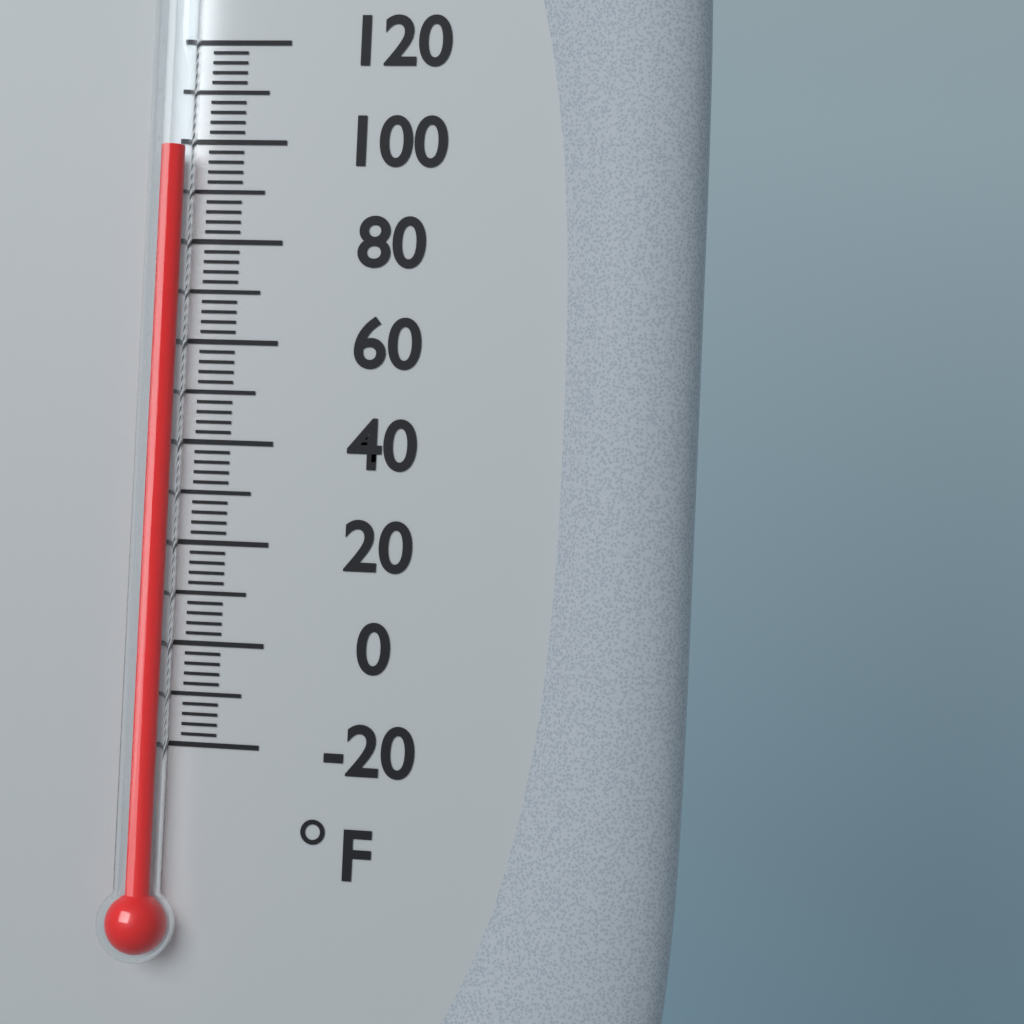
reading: 98 °F
